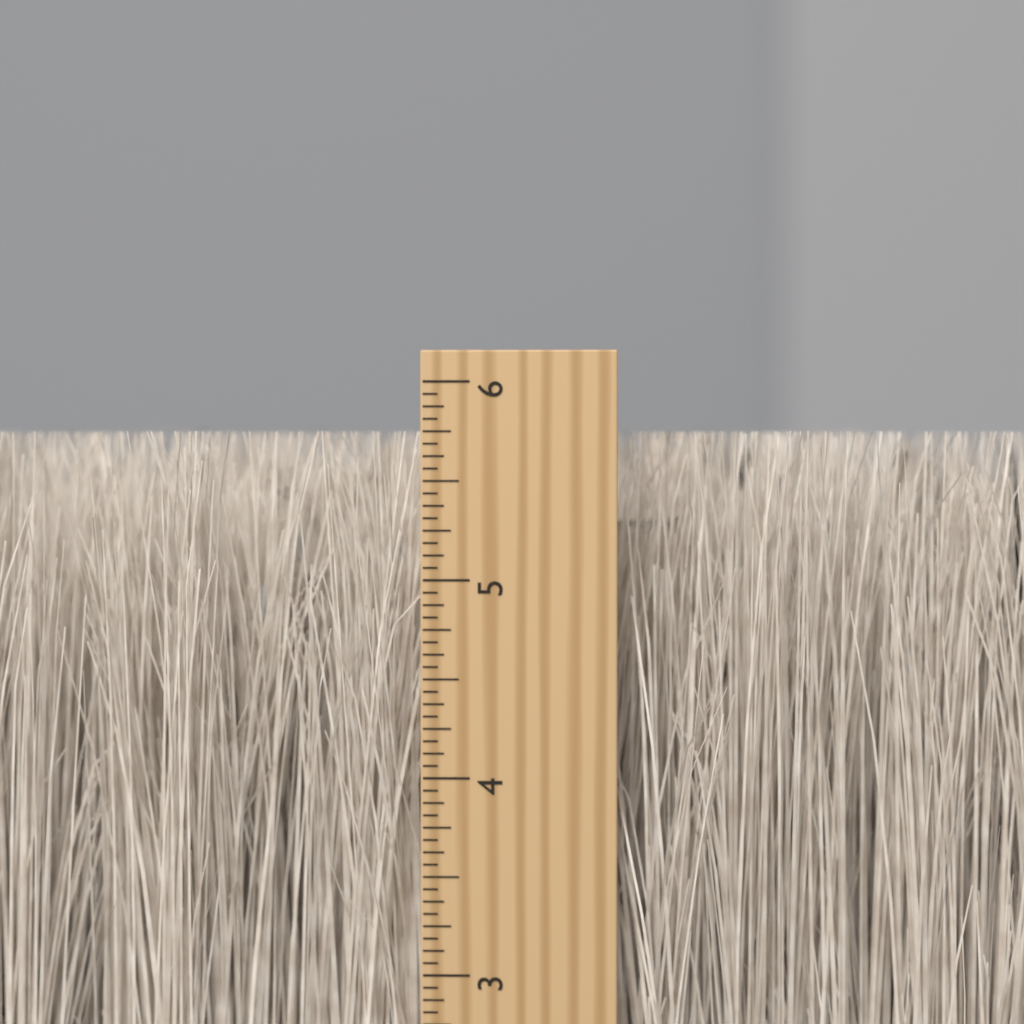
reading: 5.7500 inch
